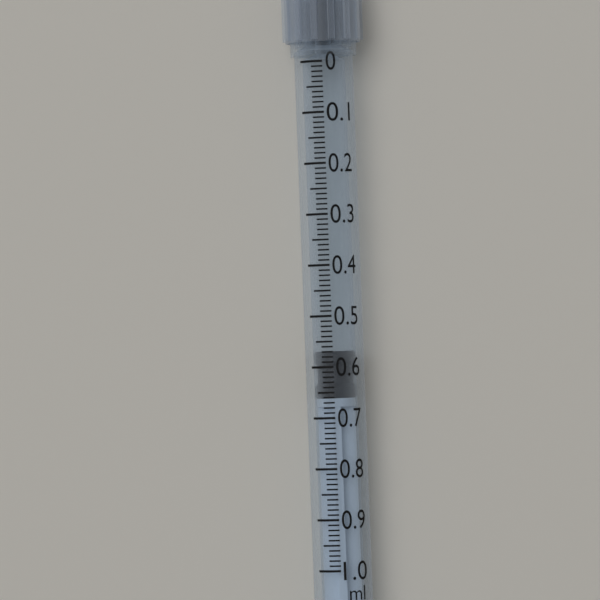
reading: 0.57 ml
